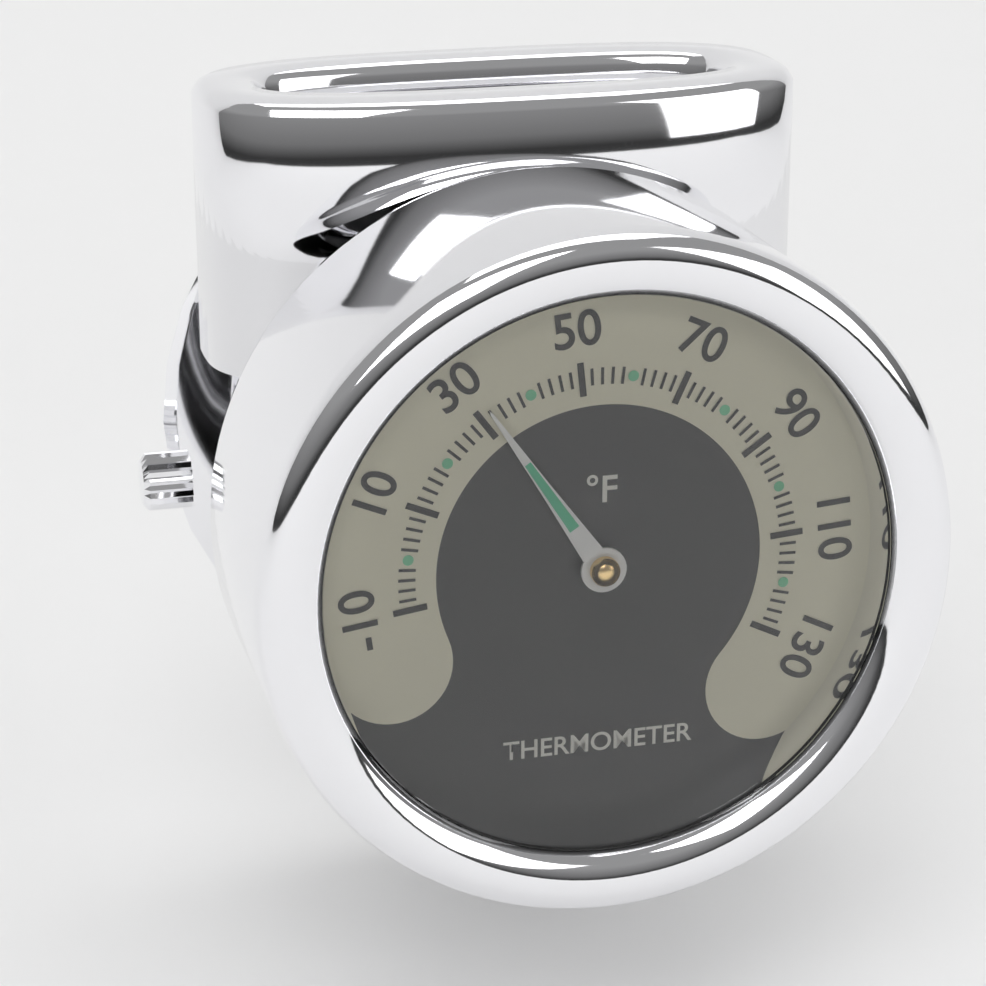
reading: 32 °F
